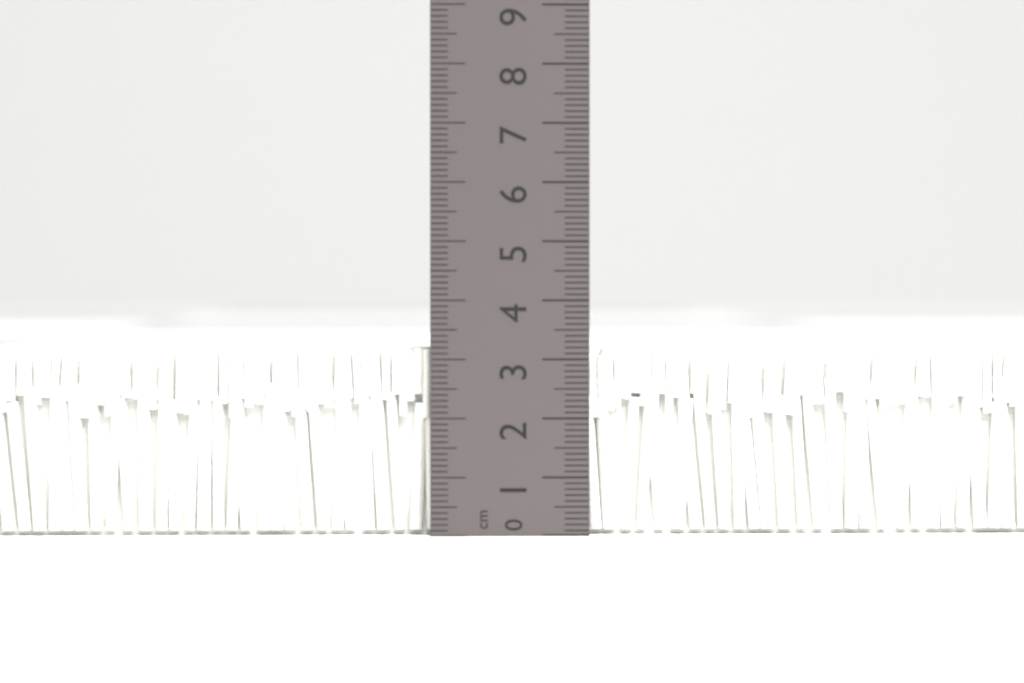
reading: 3.2 cm
